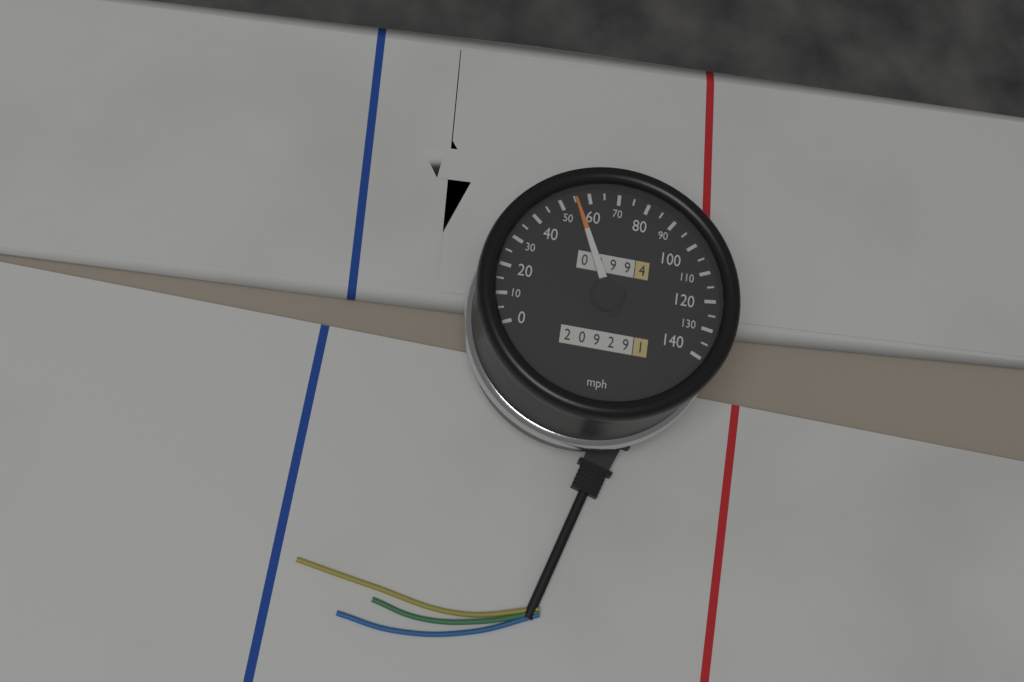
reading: 55 mph
